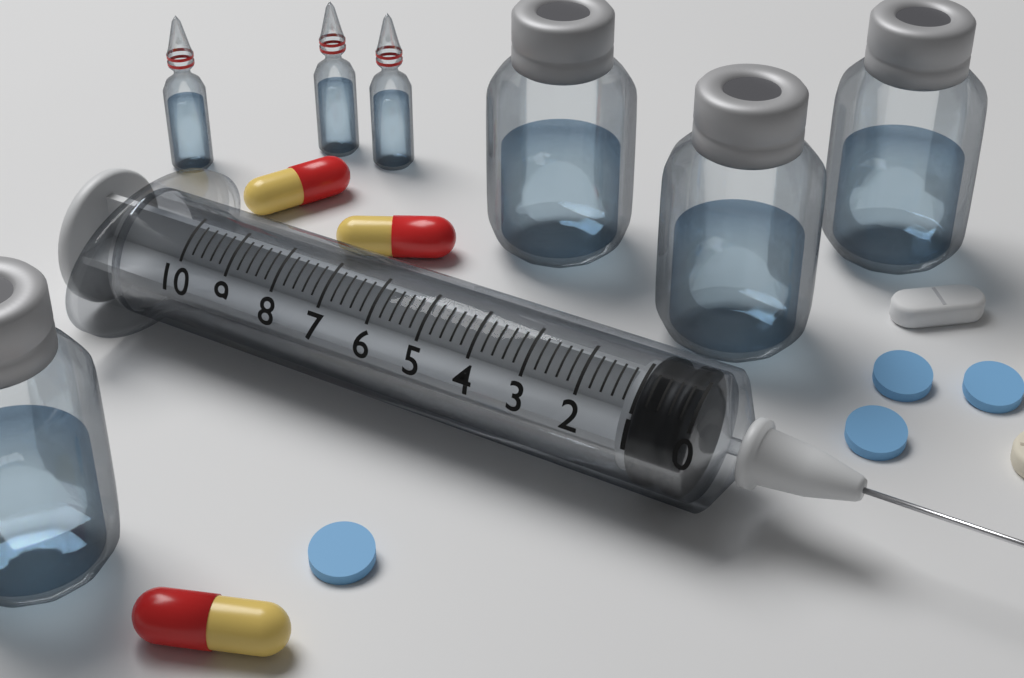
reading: 0.2 (no unit)
